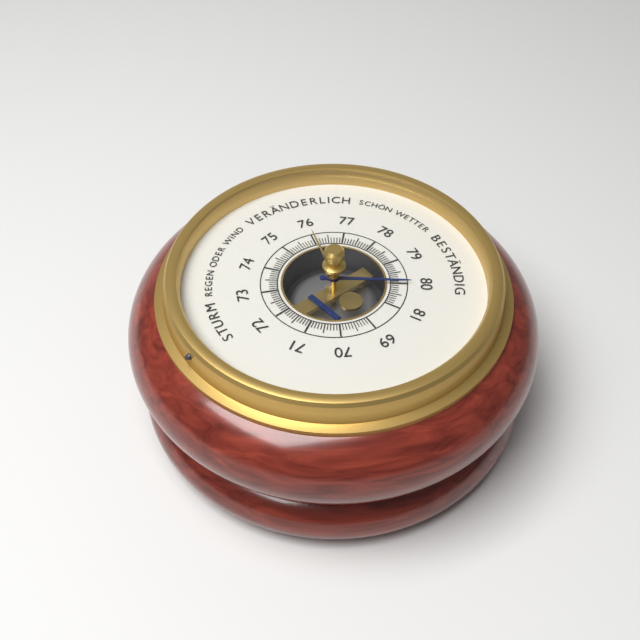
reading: 80.0 (no unit)
